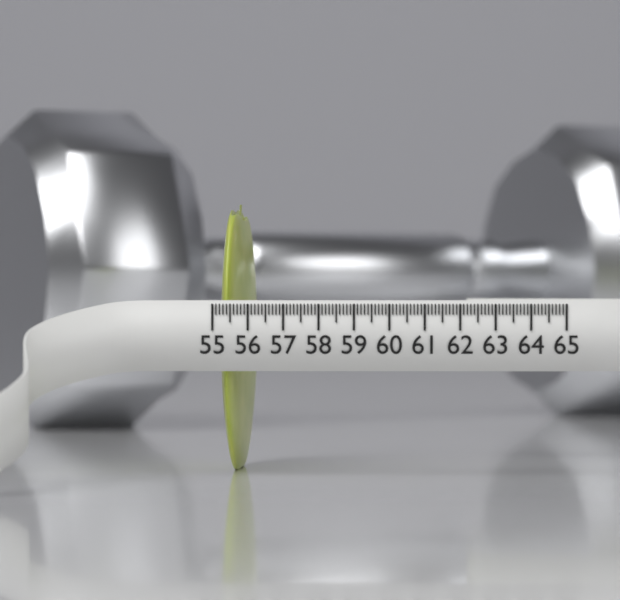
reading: 55.7 (no unit)
